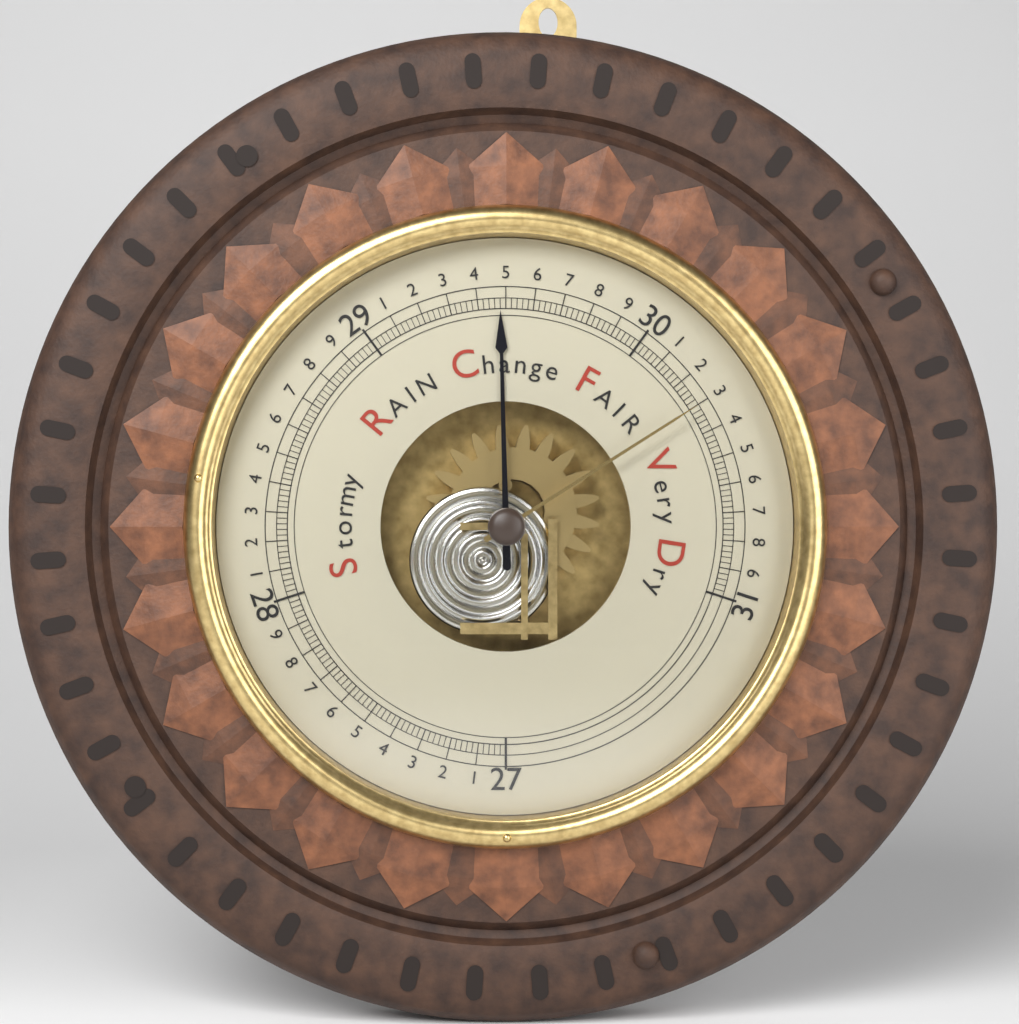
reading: 29.48 inHg
